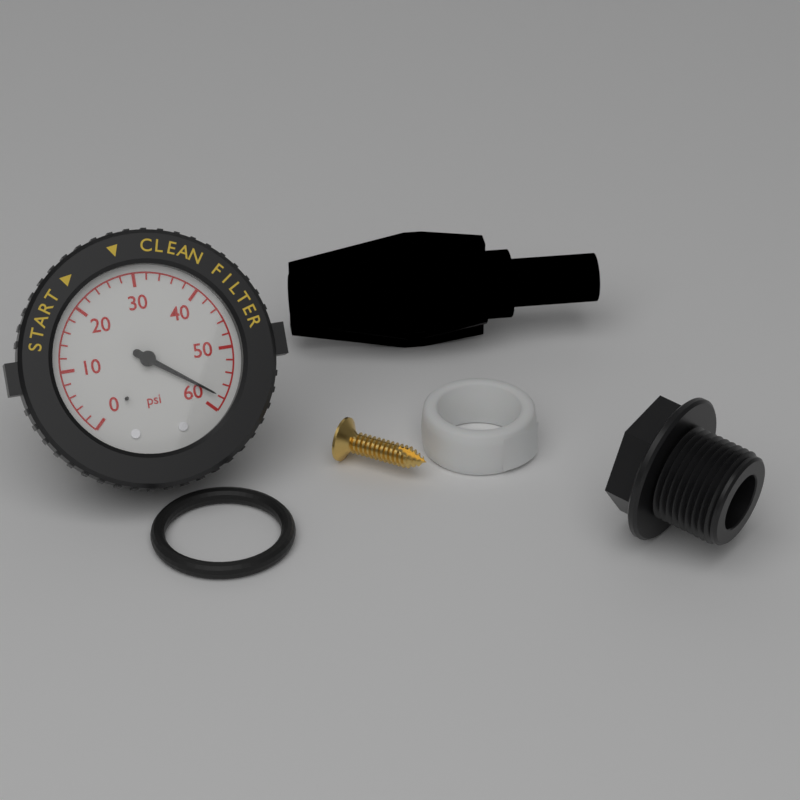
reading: 58 psi
